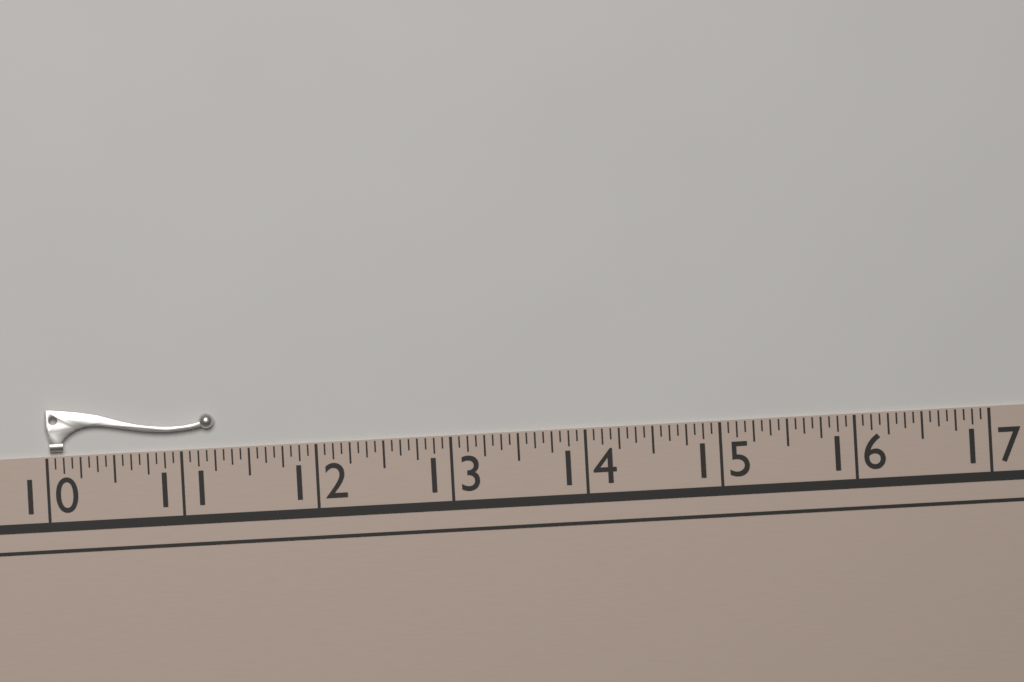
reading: 11.2500 (no unit)
